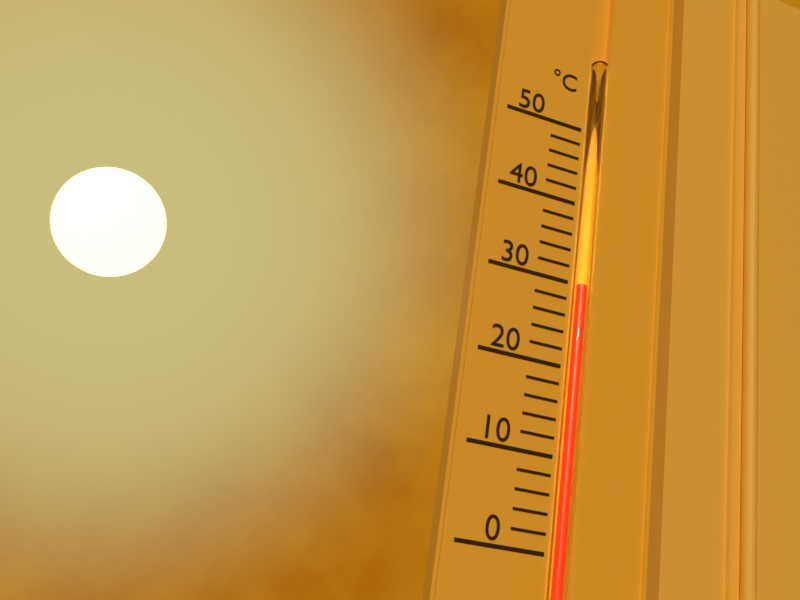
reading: 30 °C
